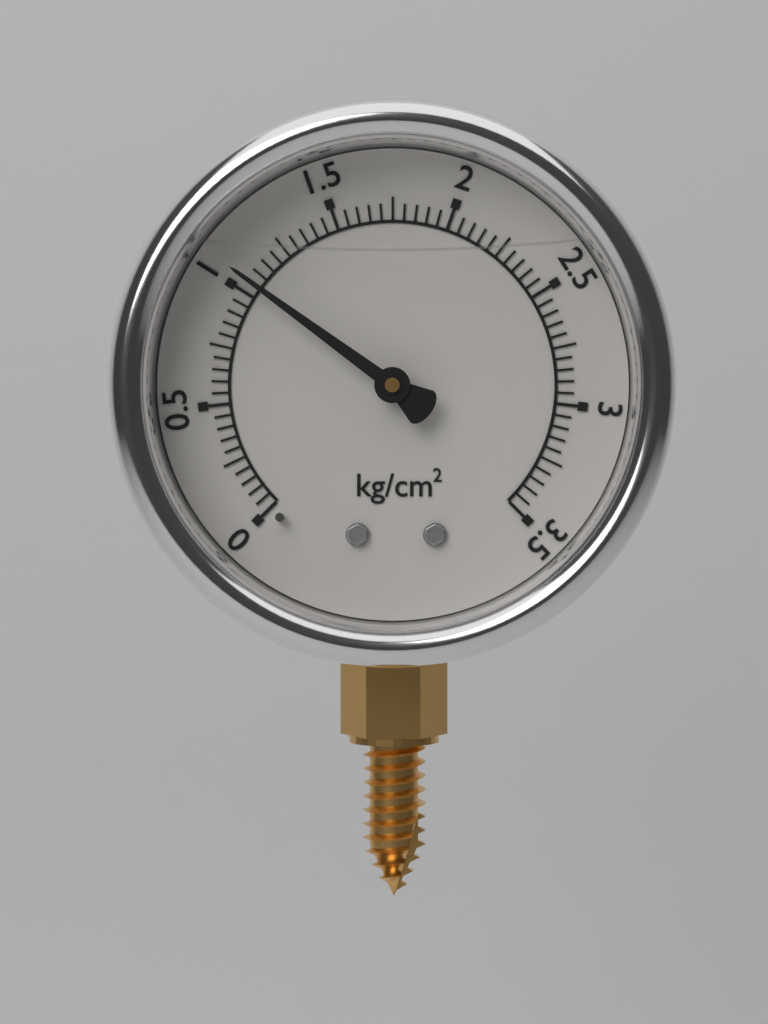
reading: 1.05 kg/cm²
